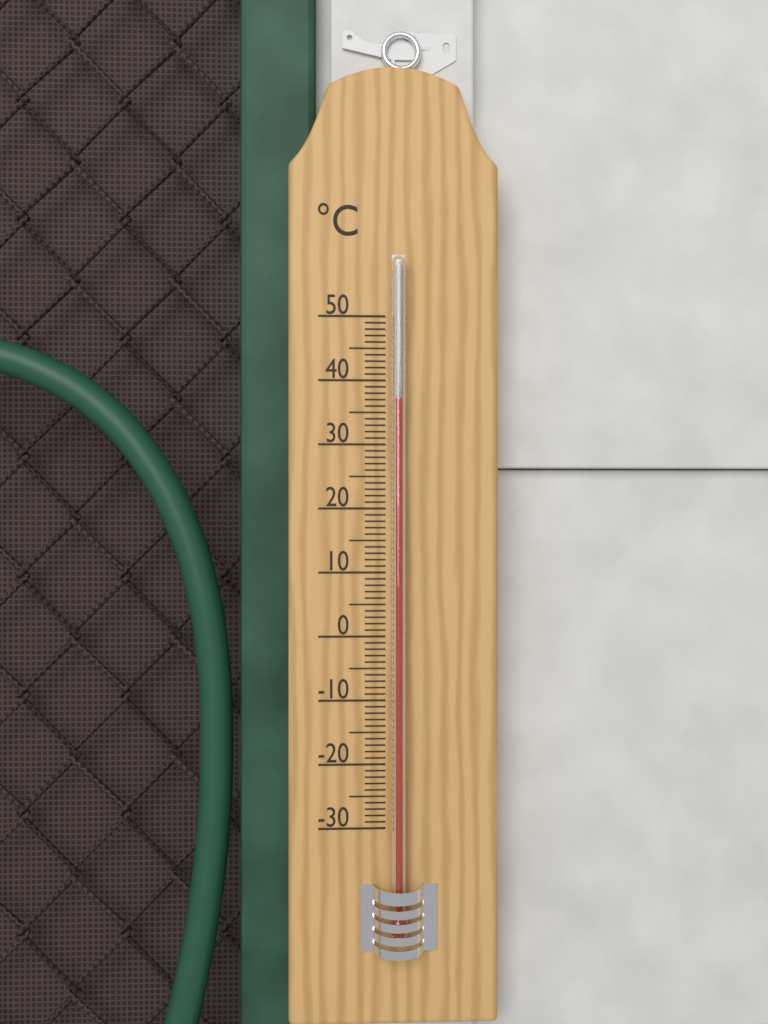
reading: 37 °C
